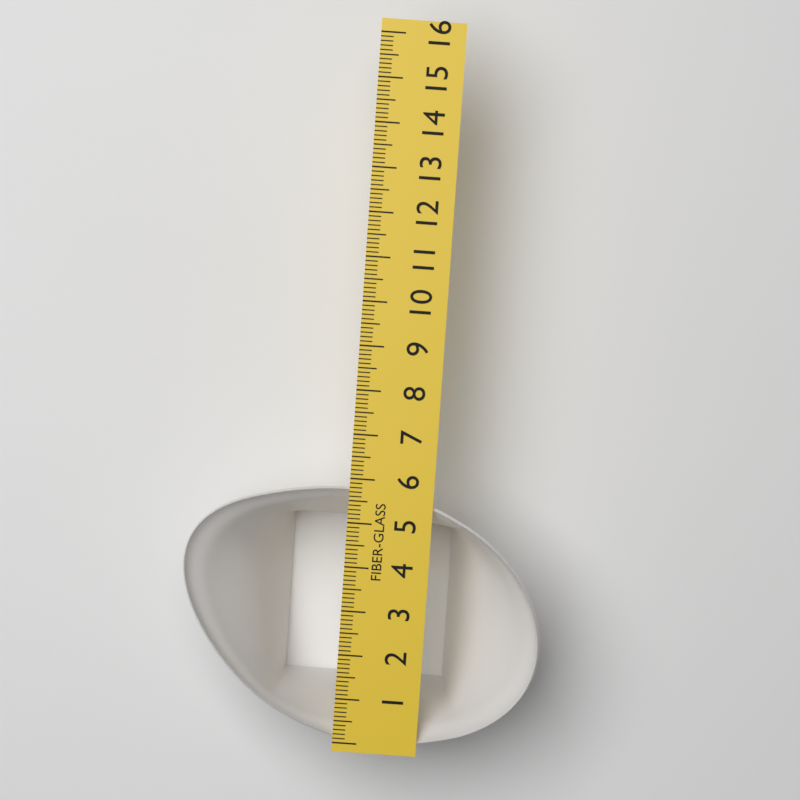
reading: 5.8 (no unit)
